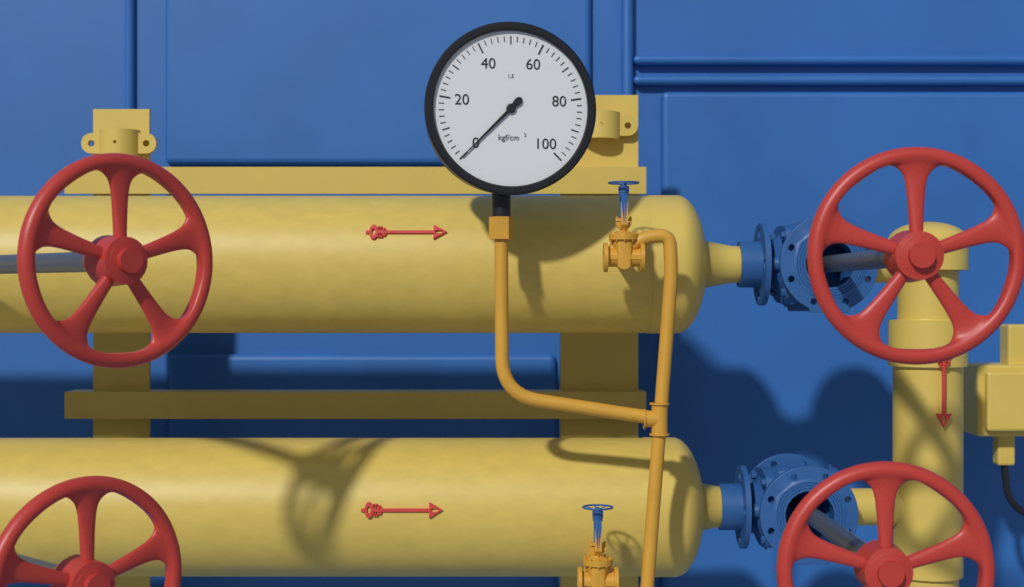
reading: 0 kgf/cm²
